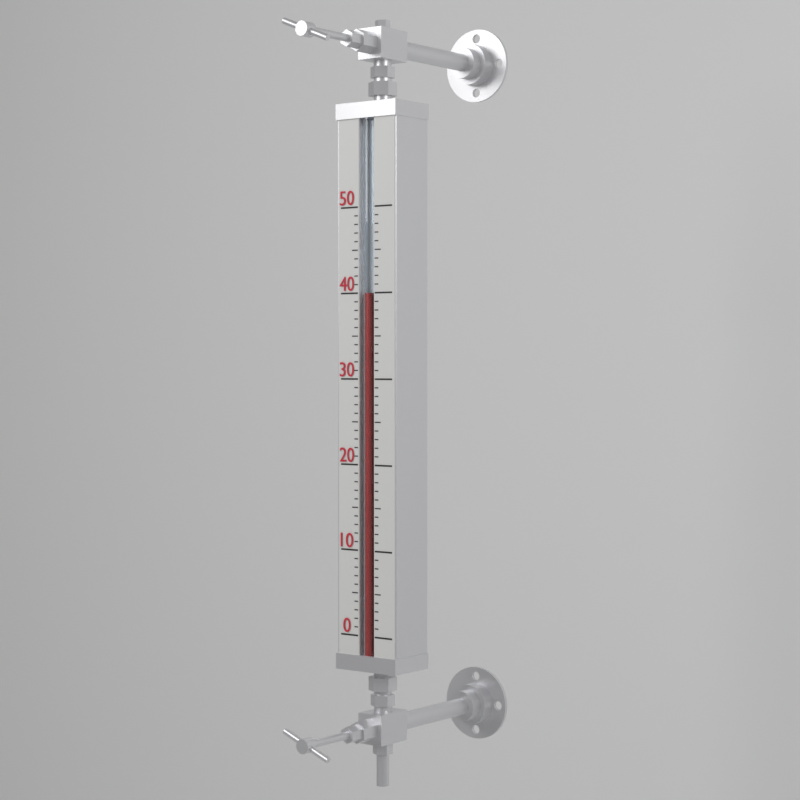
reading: 40 (no unit)
